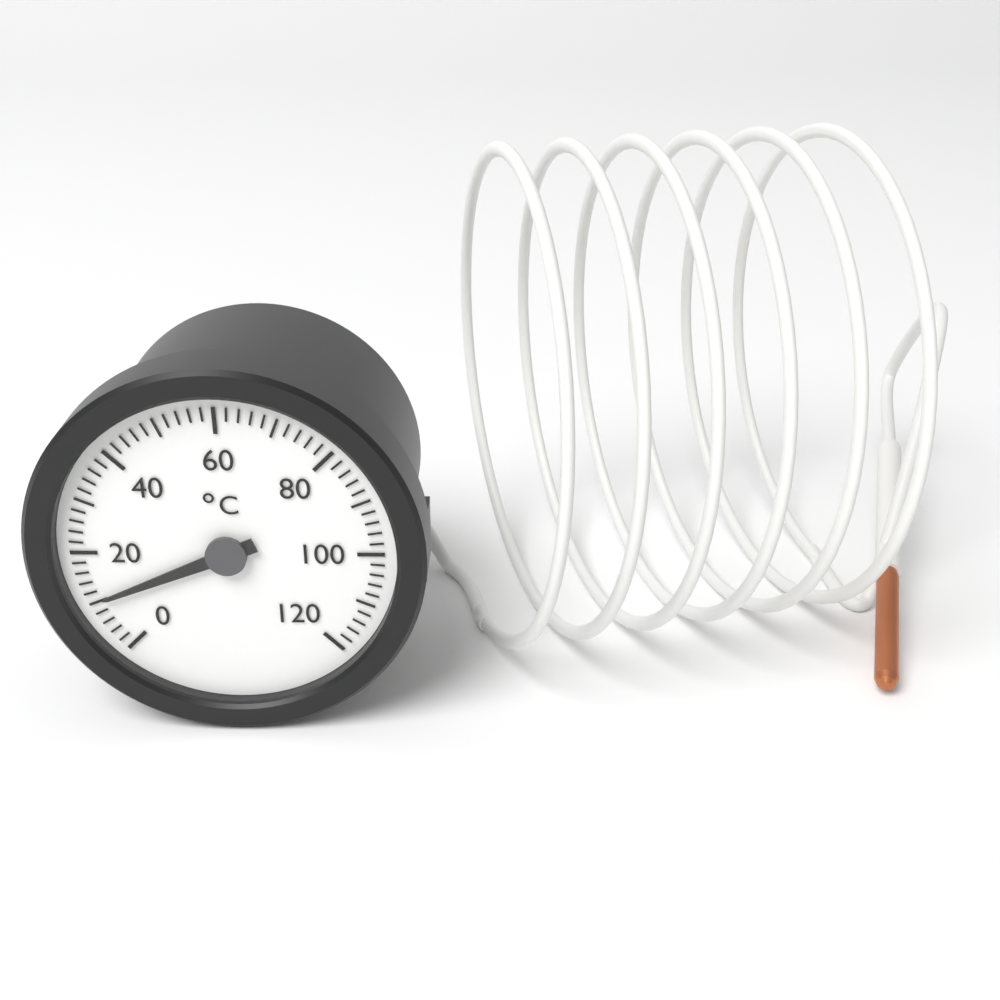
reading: 10 °C
